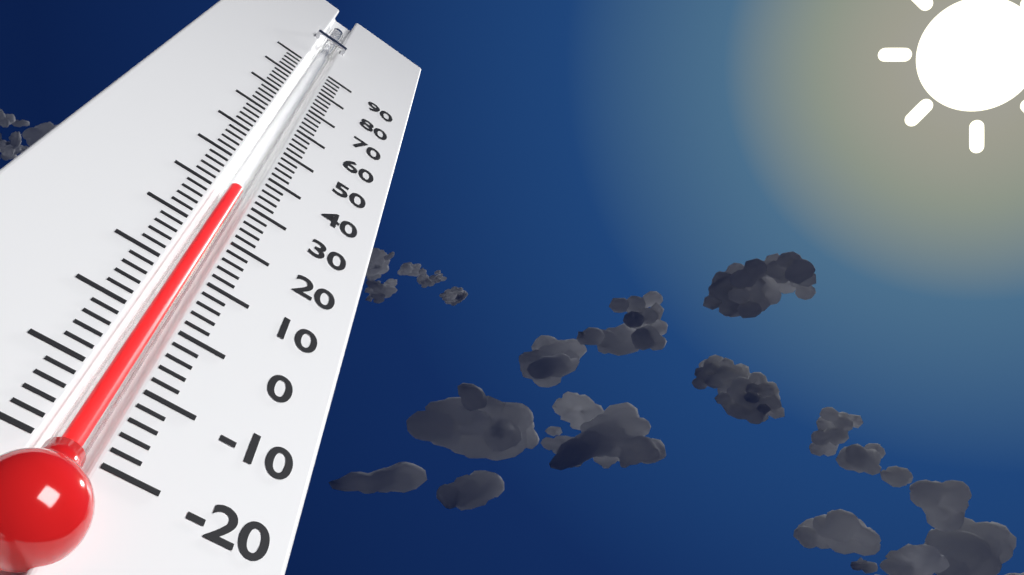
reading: 33 (no unit)
